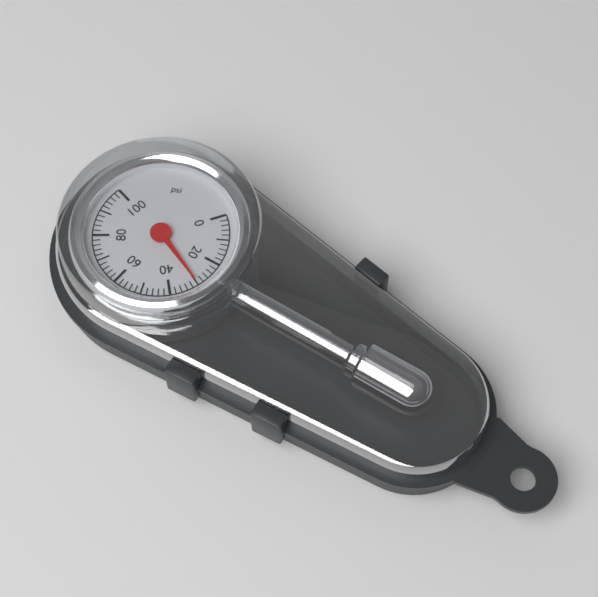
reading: 30 psi
